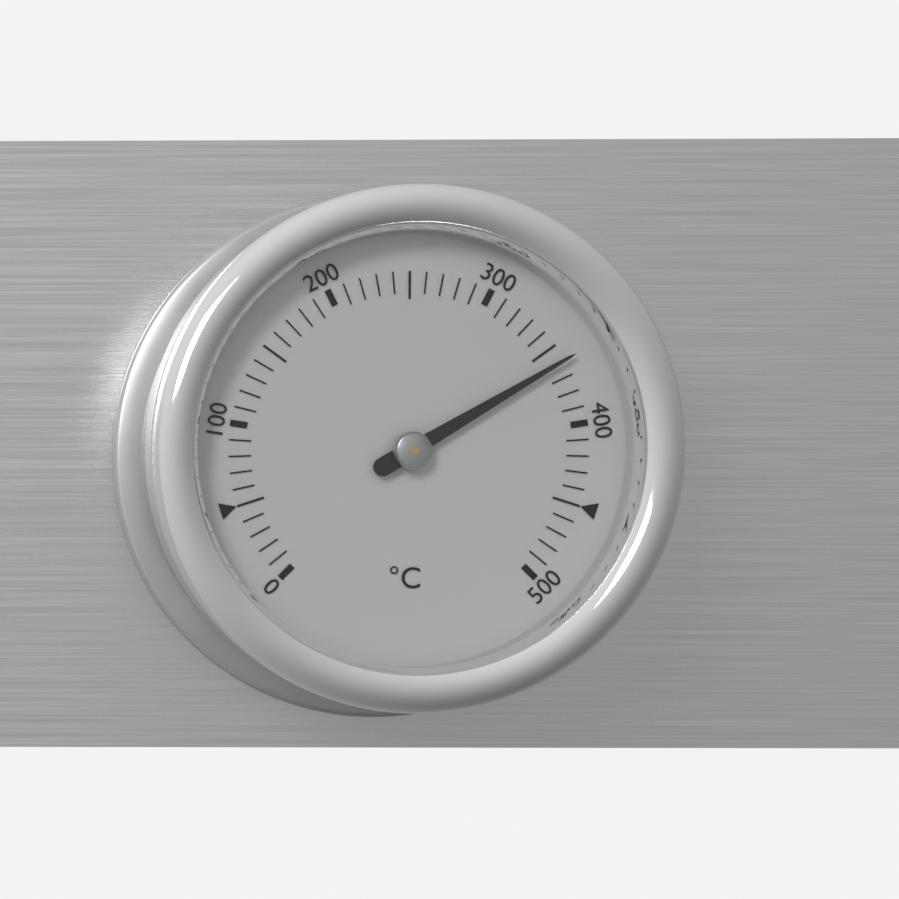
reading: 360 °C
